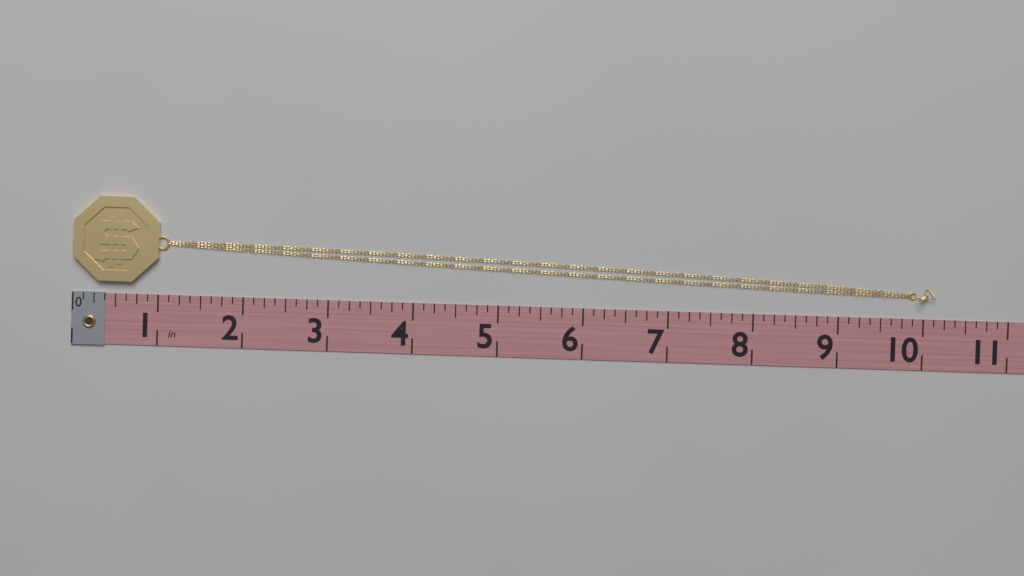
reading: 10.125 in
